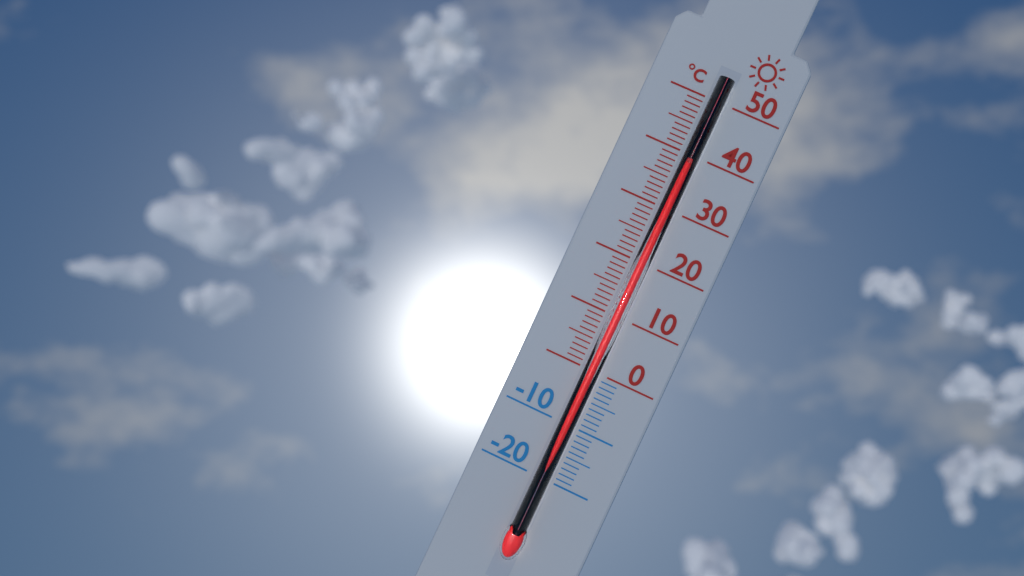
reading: 38 °C
